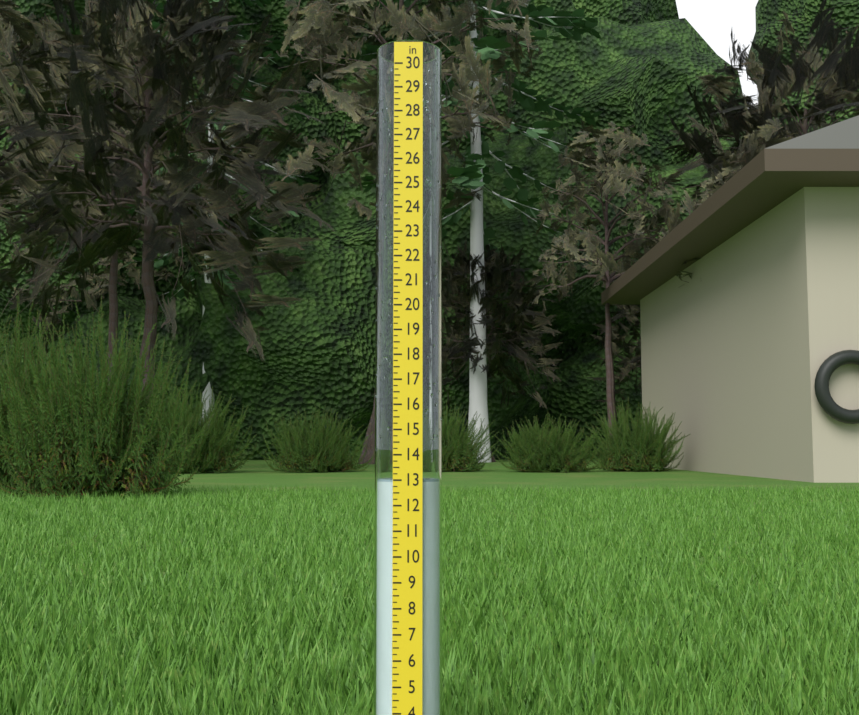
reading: 13.00 in
